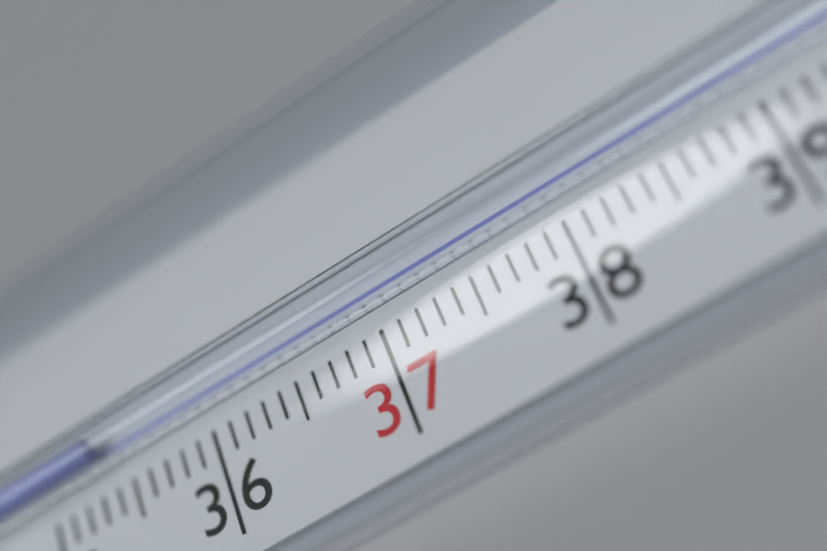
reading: 35.4 °C
